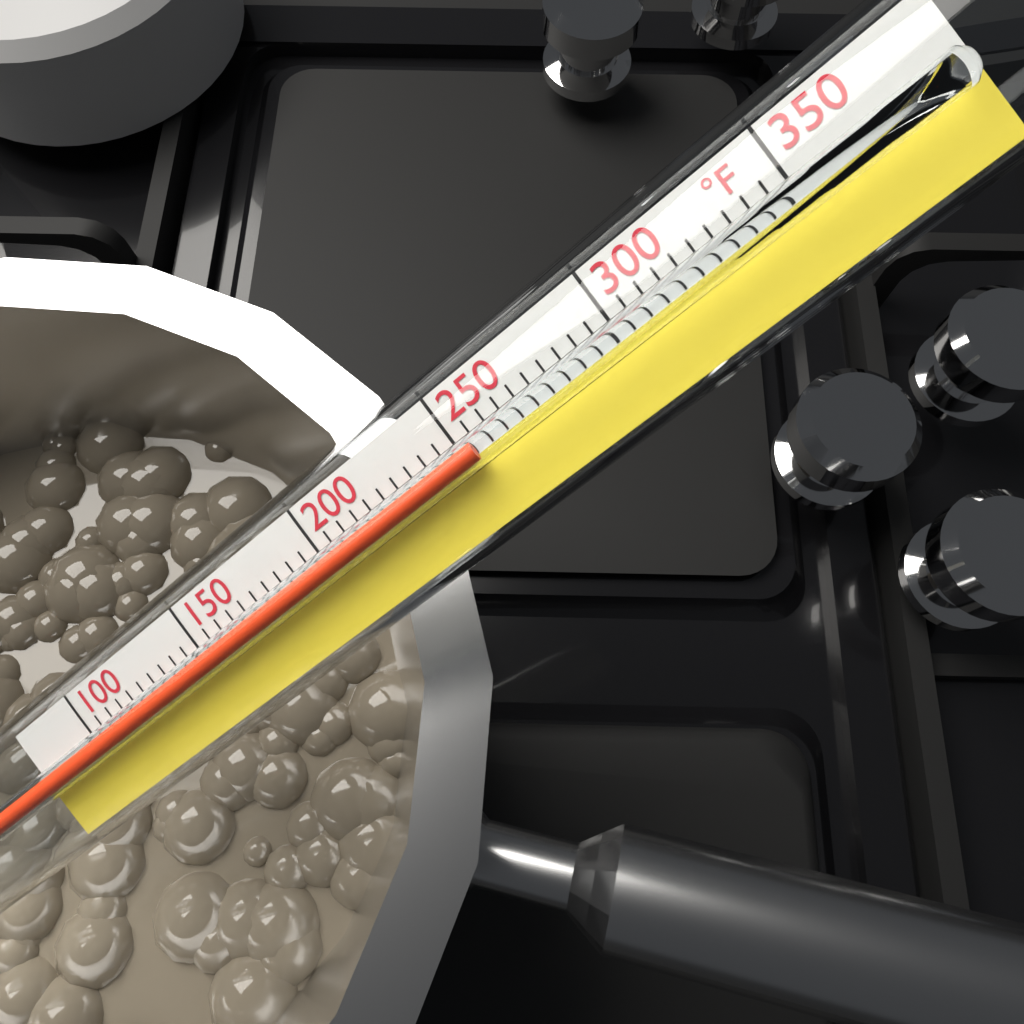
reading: 255 °F
